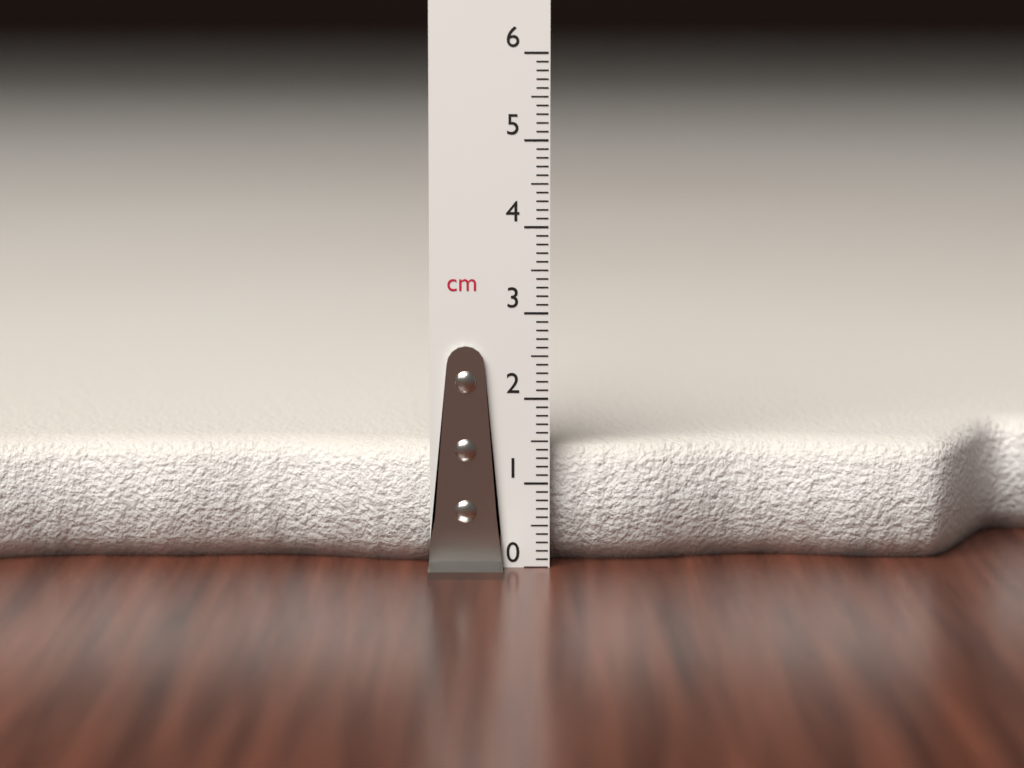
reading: 1.4 cm
